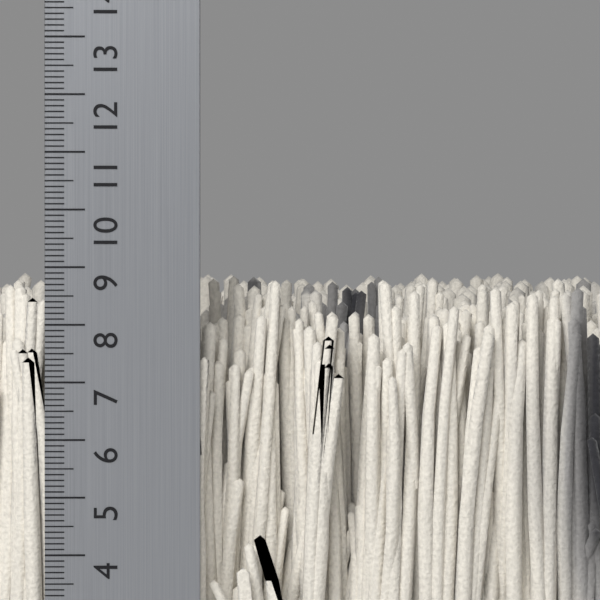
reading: 8.9 cm
